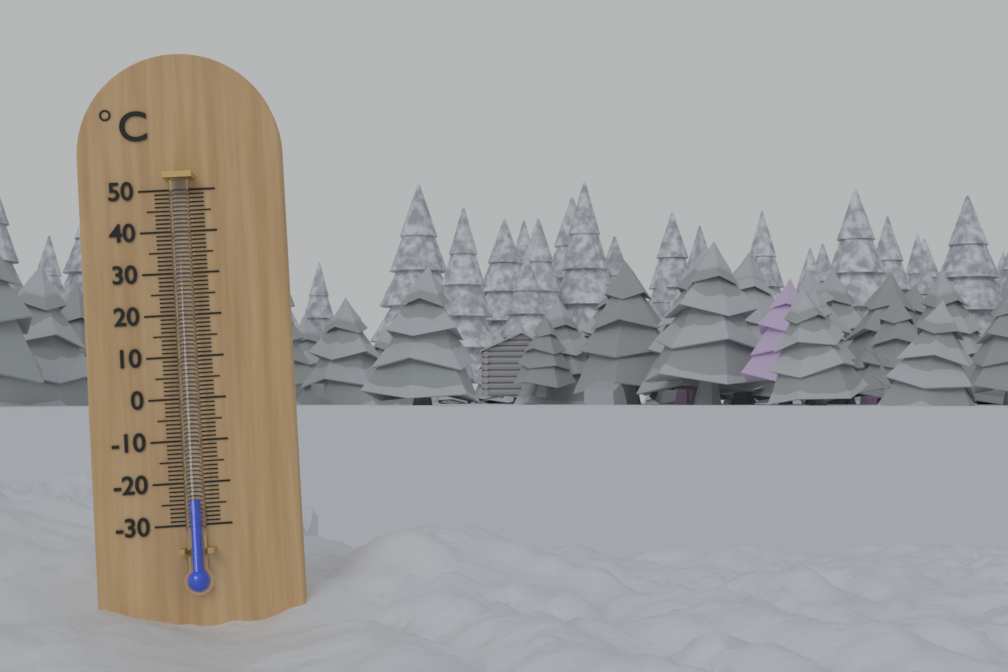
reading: -24 °C
